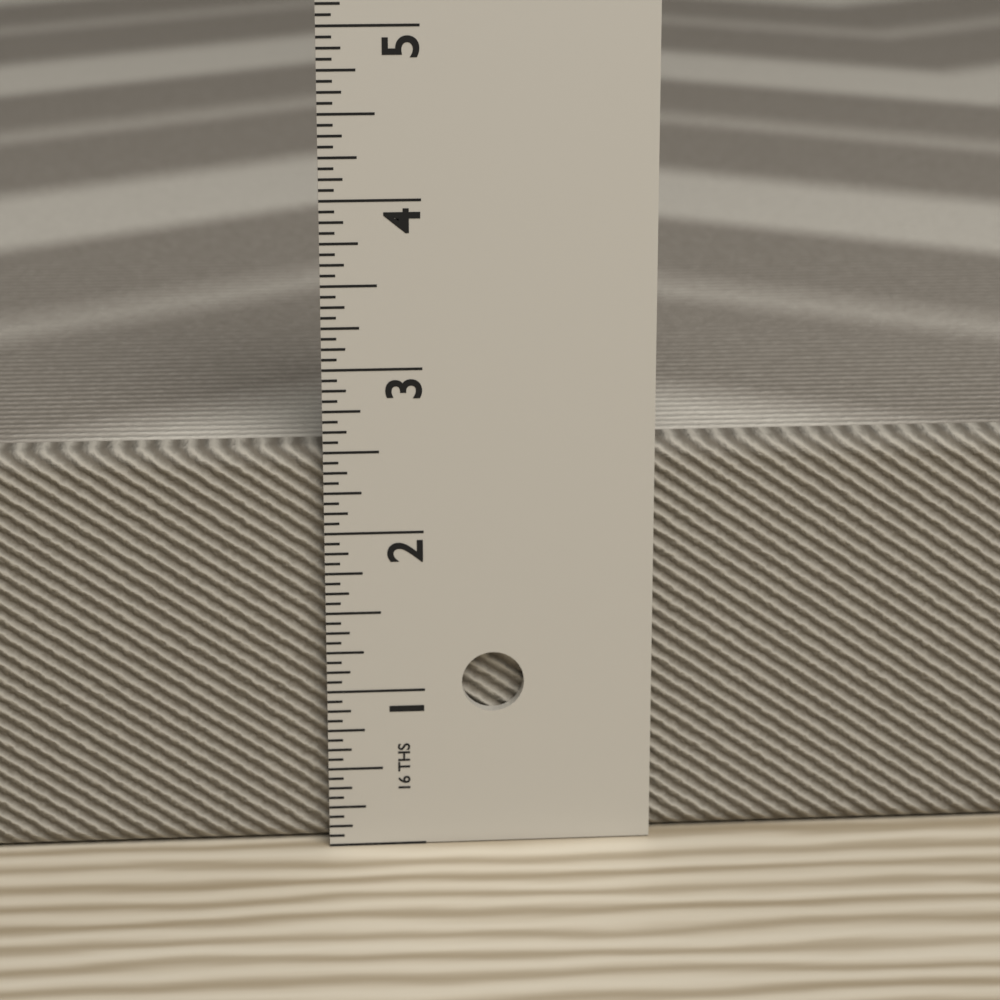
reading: 2.5000 in
